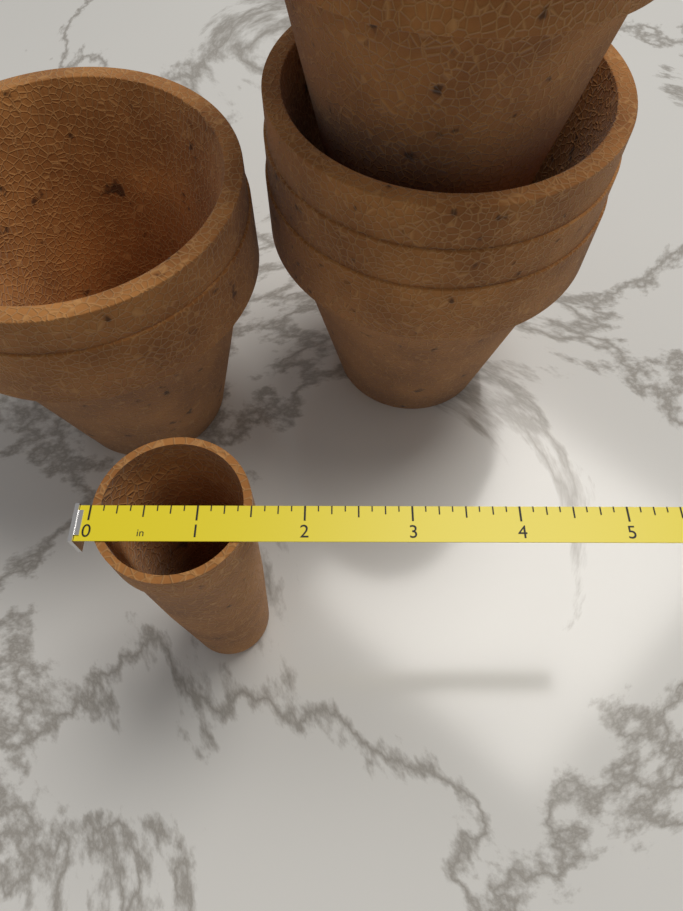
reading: 1.500 in
